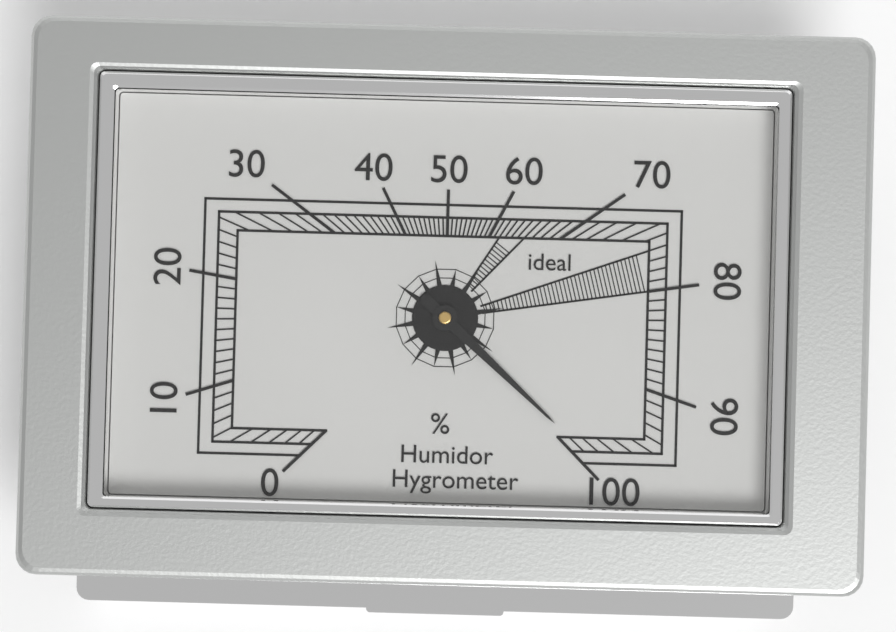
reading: 99 %
